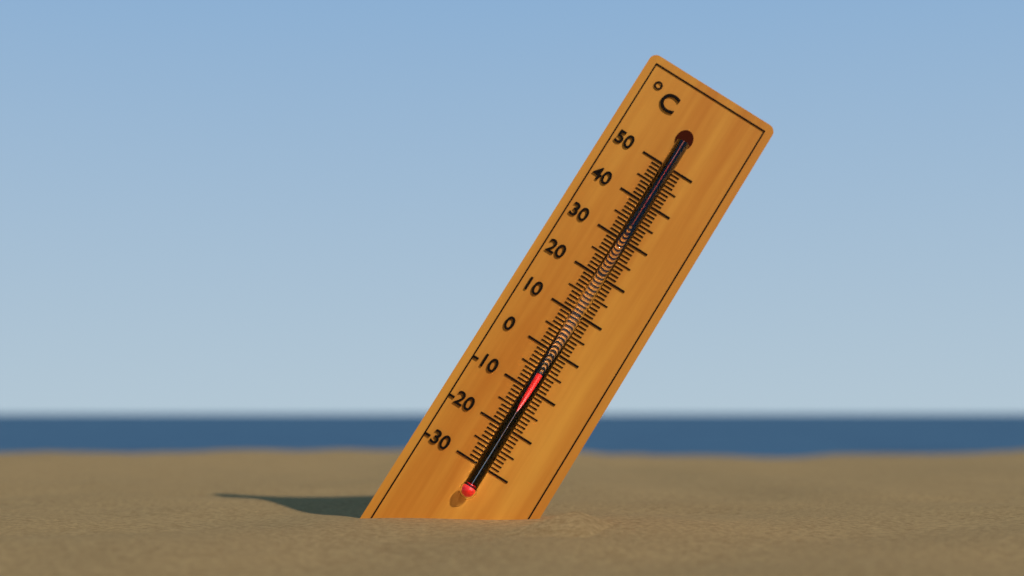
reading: -6 °C
